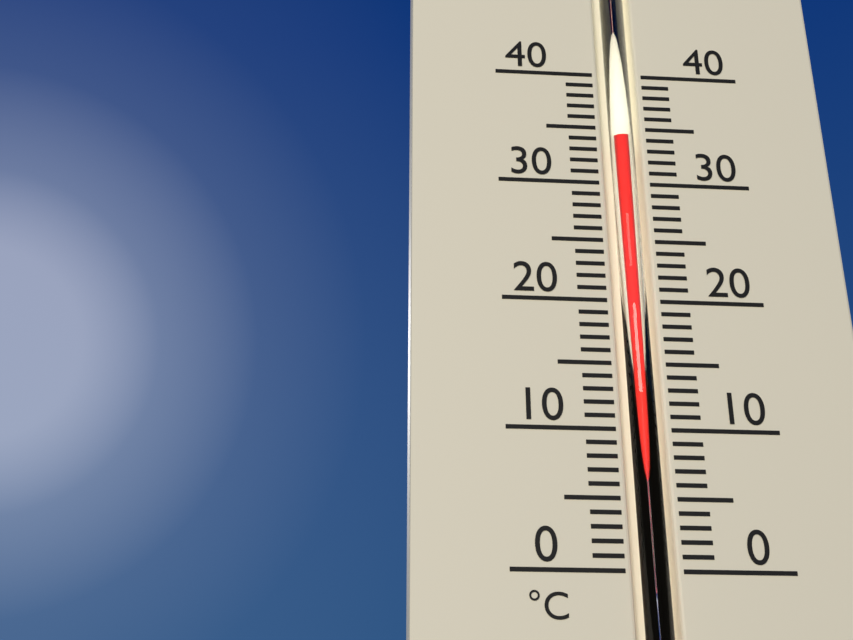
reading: 34 °C
